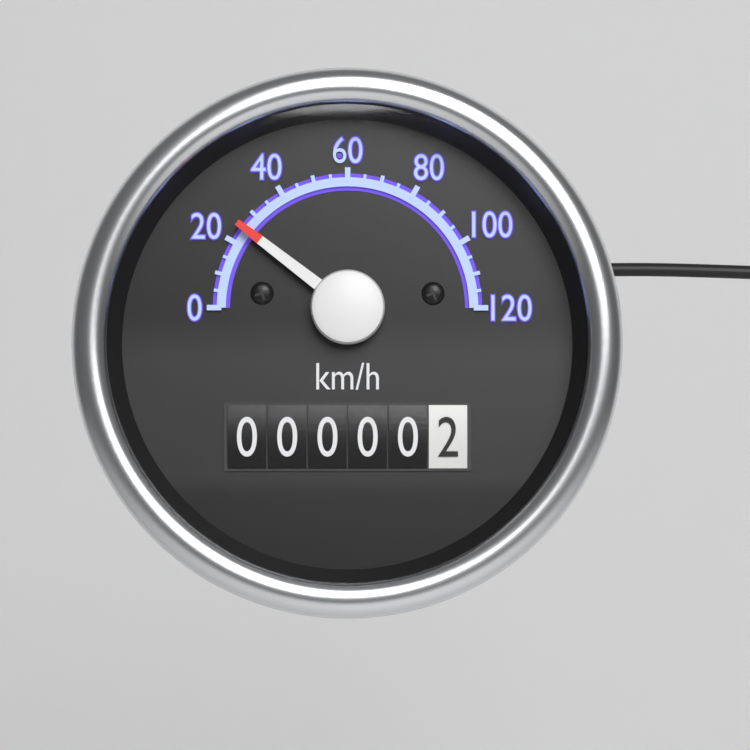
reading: 25 km/h
